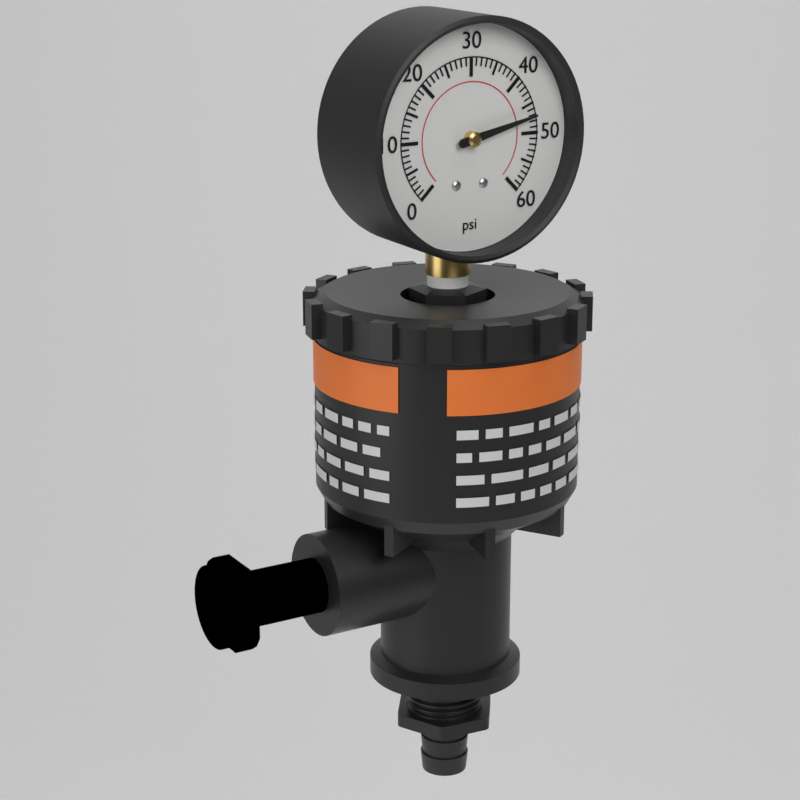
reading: 47 psi
